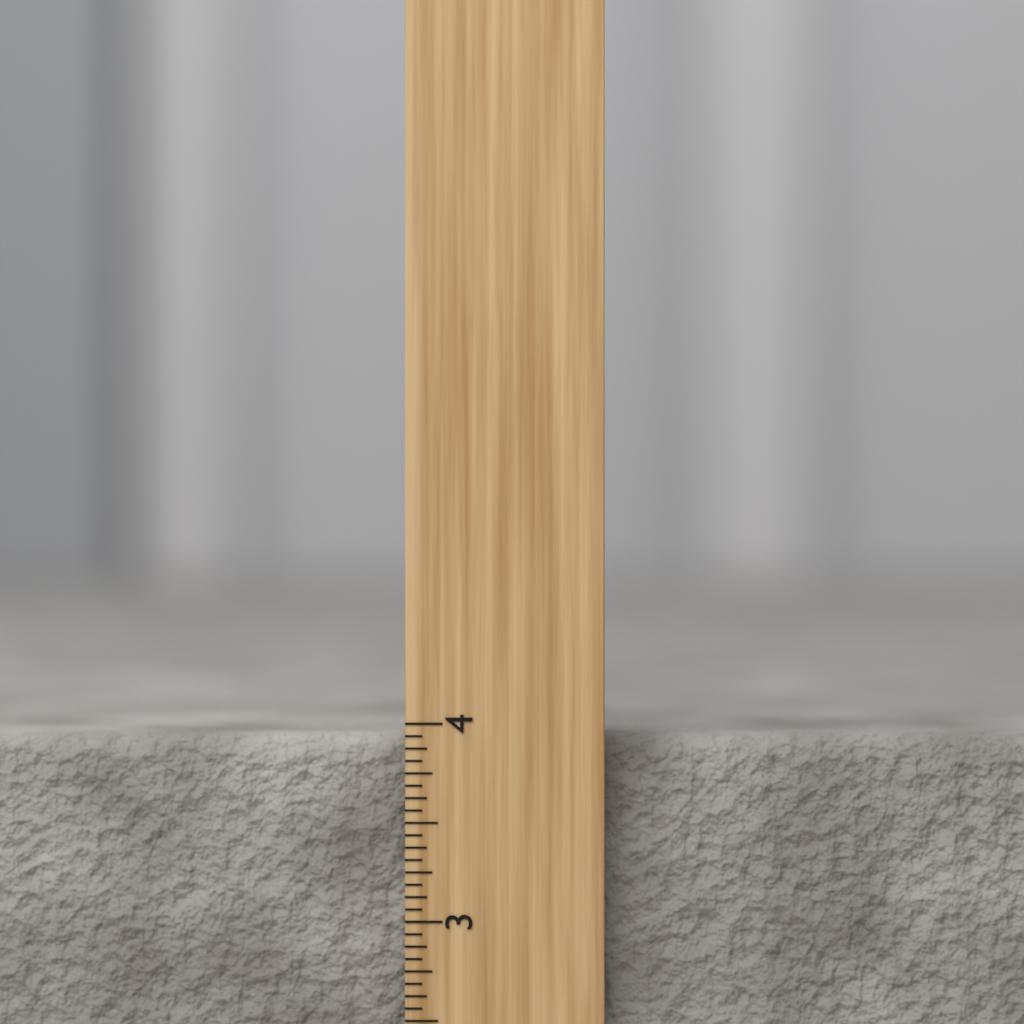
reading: 3.9375 inch
